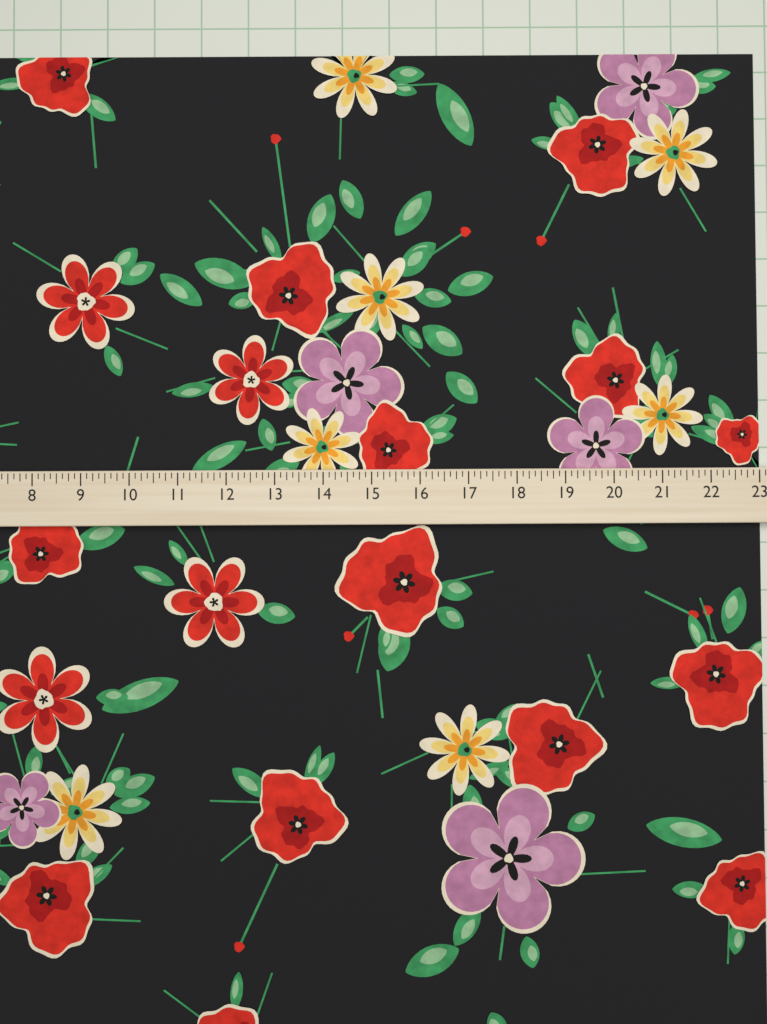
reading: 23.125 (no unit)
